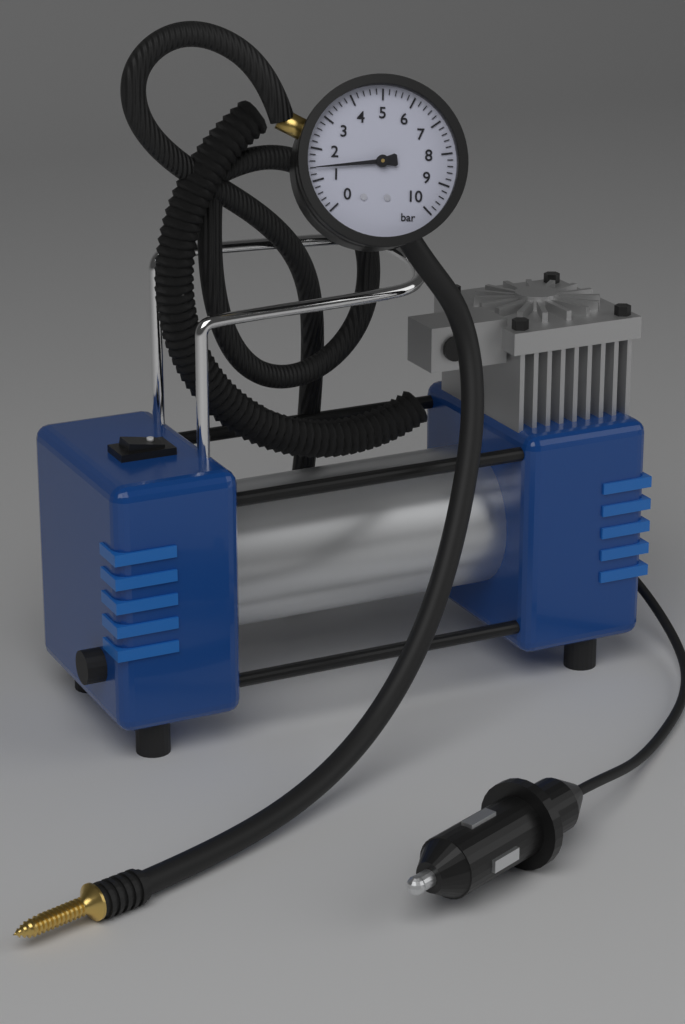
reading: 1.4 bar
